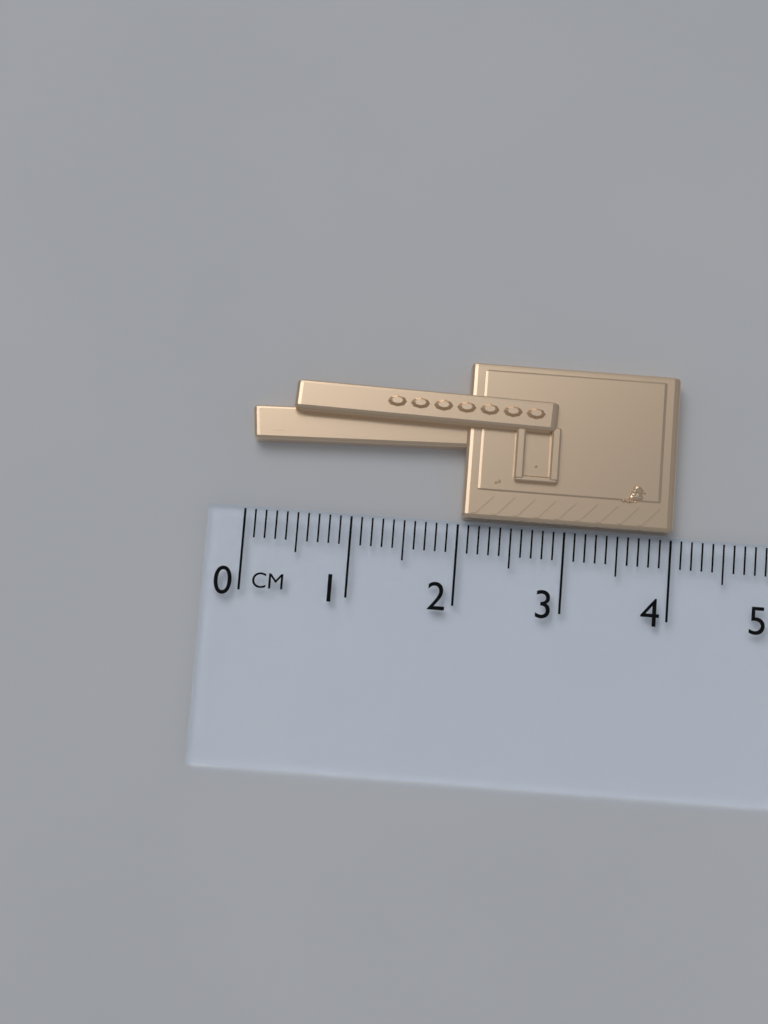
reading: 4.0 cm
